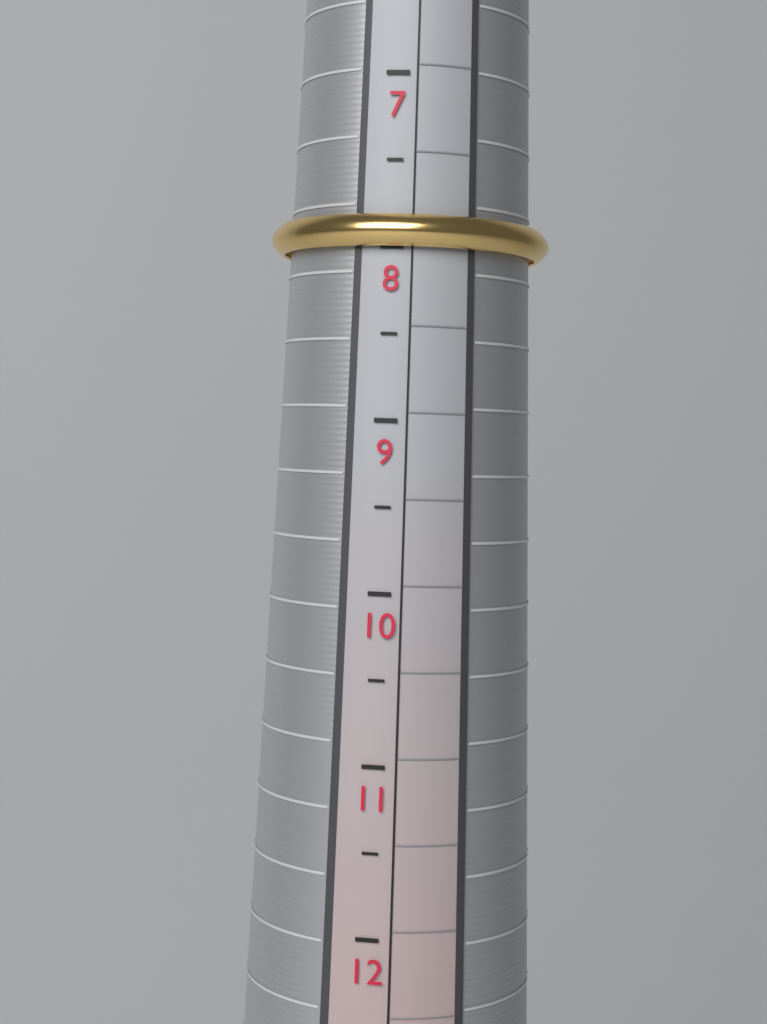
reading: 8.0 (no unit)
